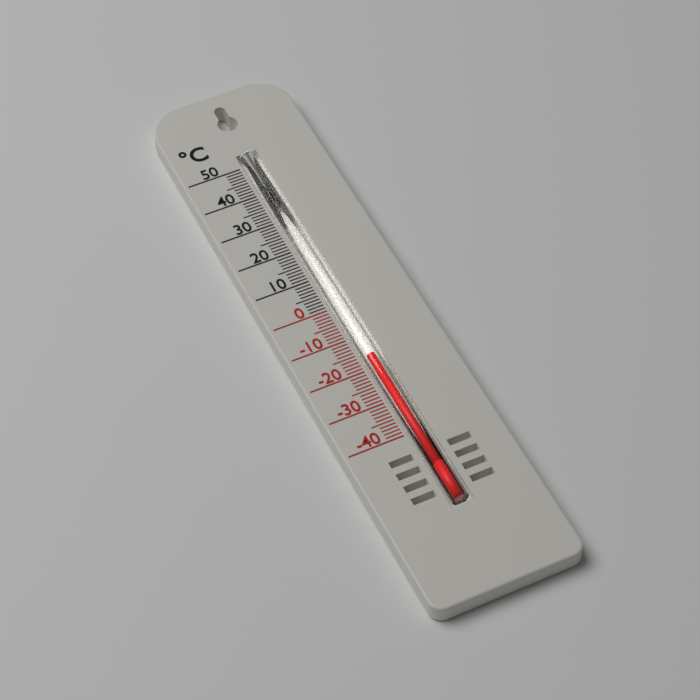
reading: -16 °C
